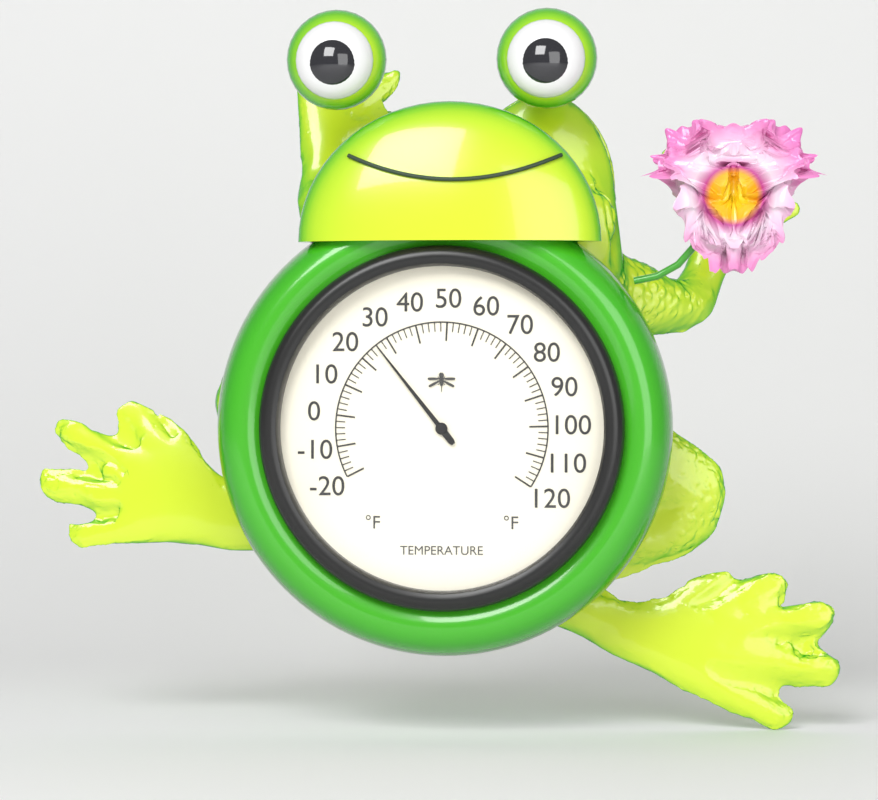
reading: 26 °F
